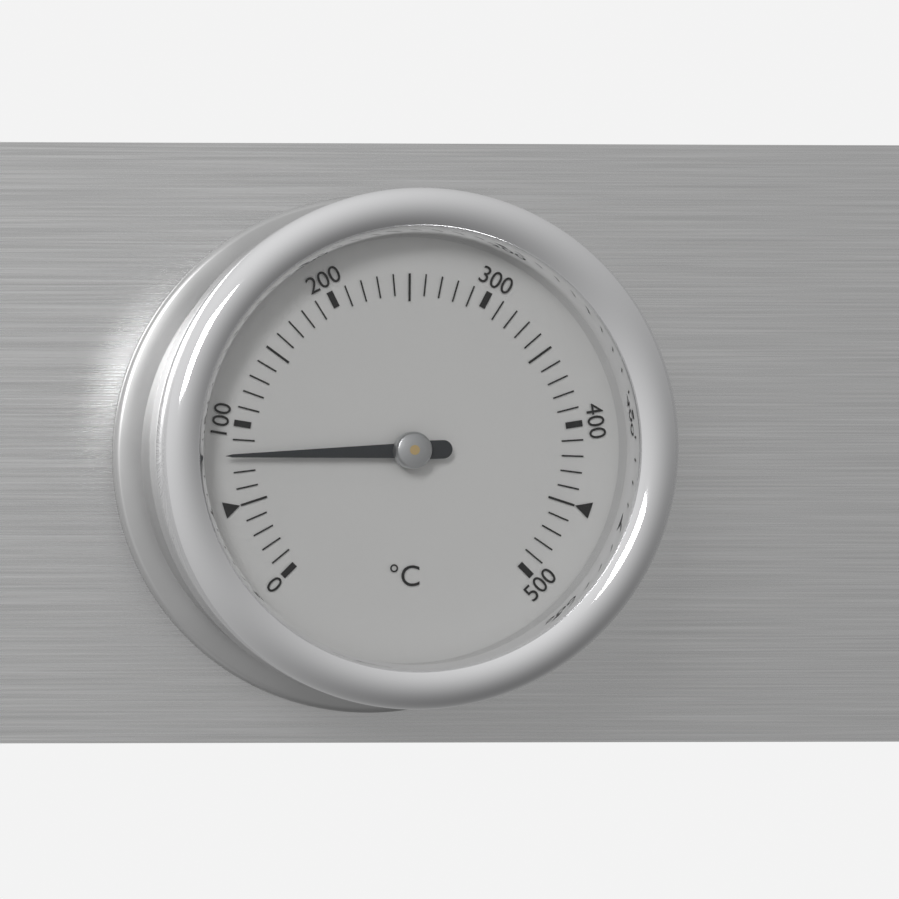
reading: 80 °C
